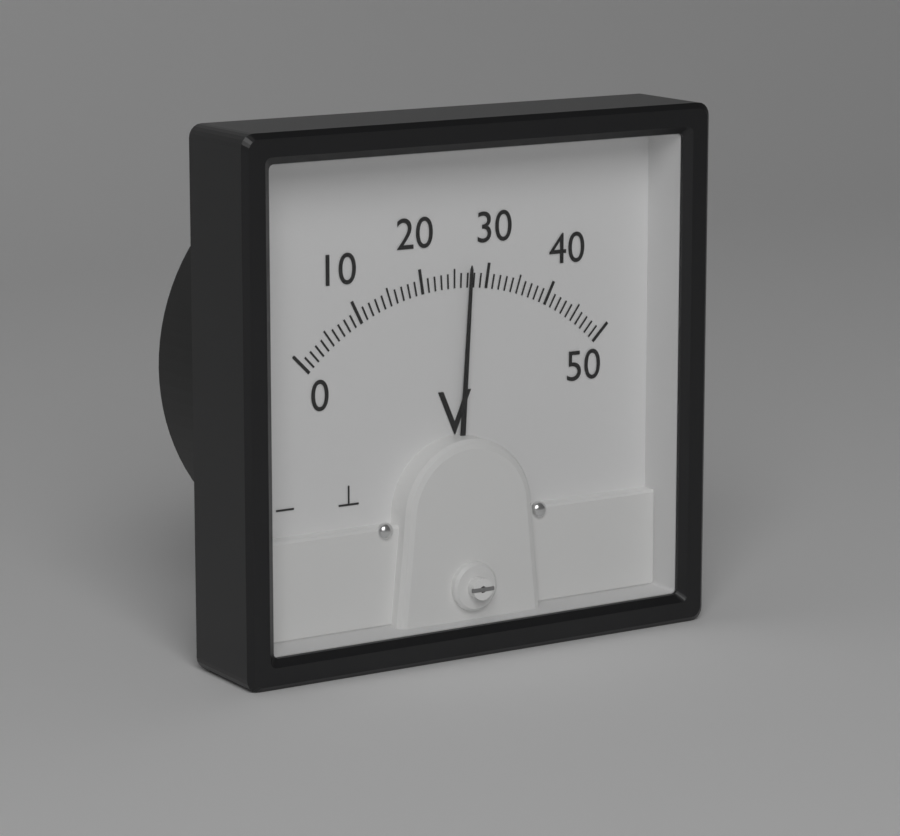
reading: 27 V
